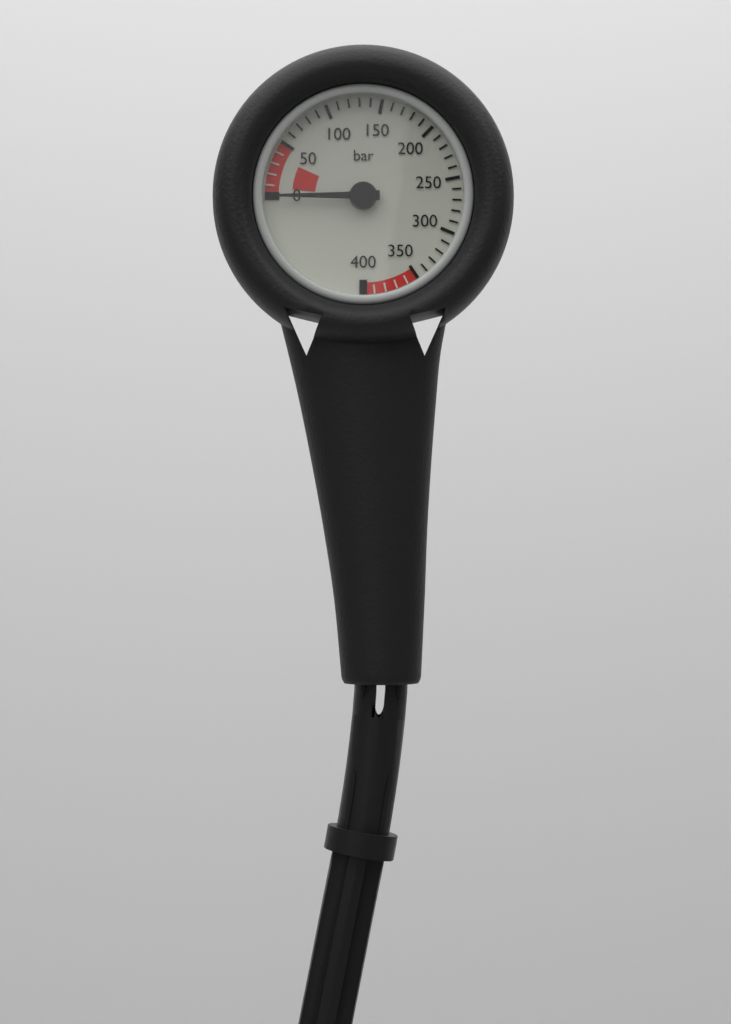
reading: 0 bar
